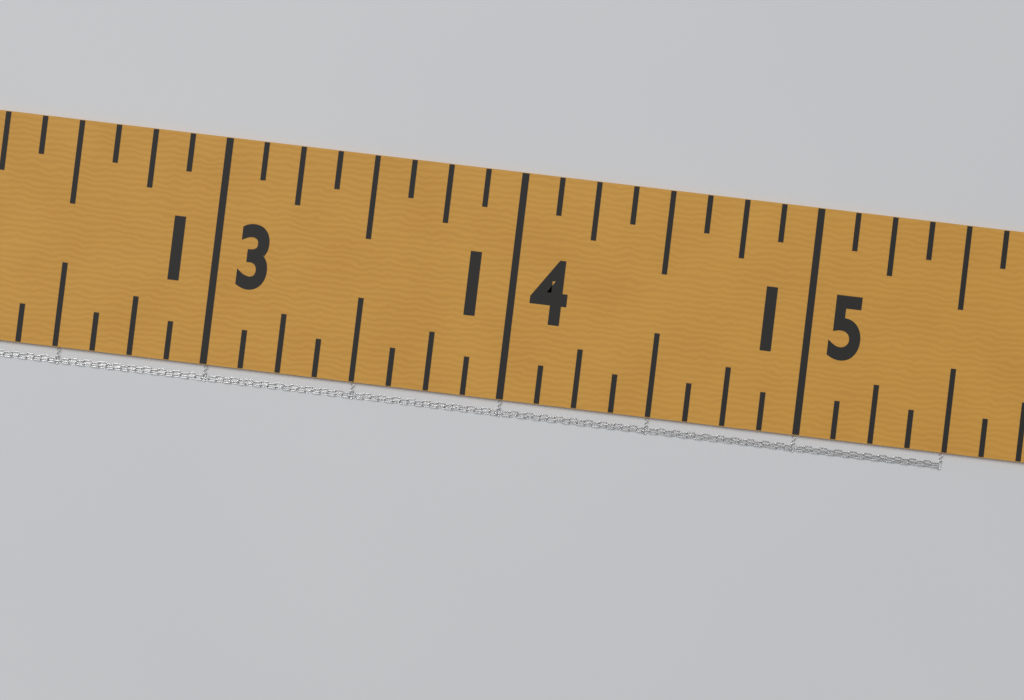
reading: 15.500 in
